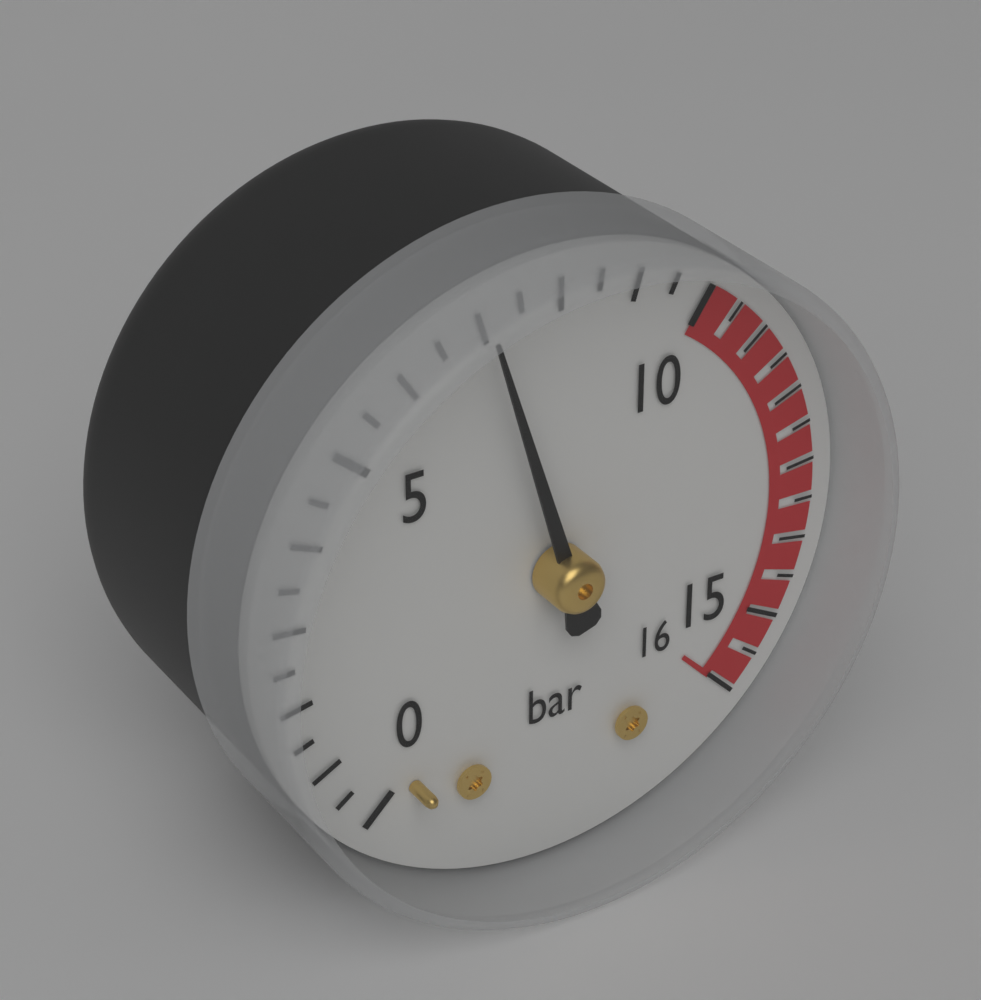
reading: 7.0 bar
